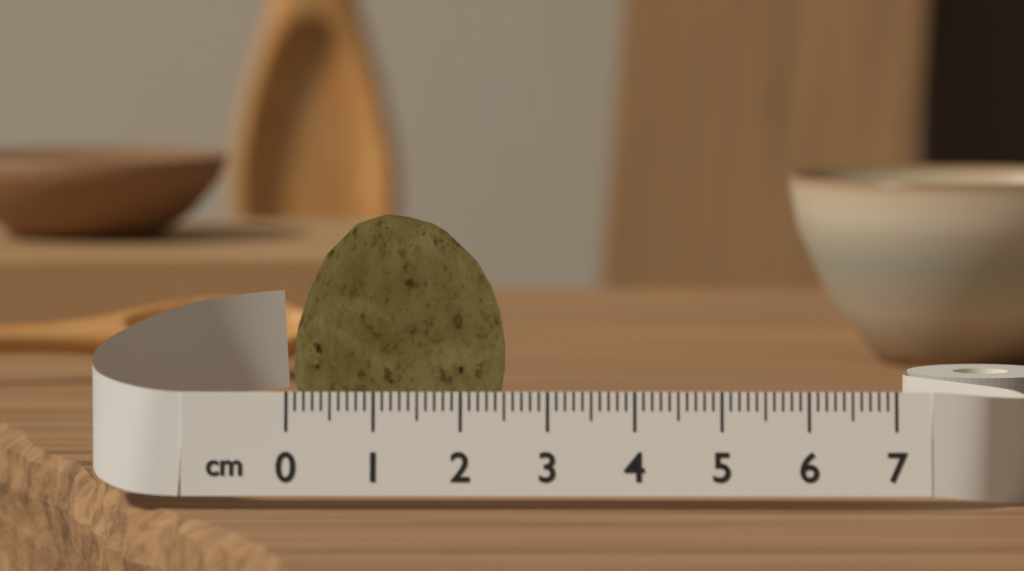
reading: 2.5 cm
